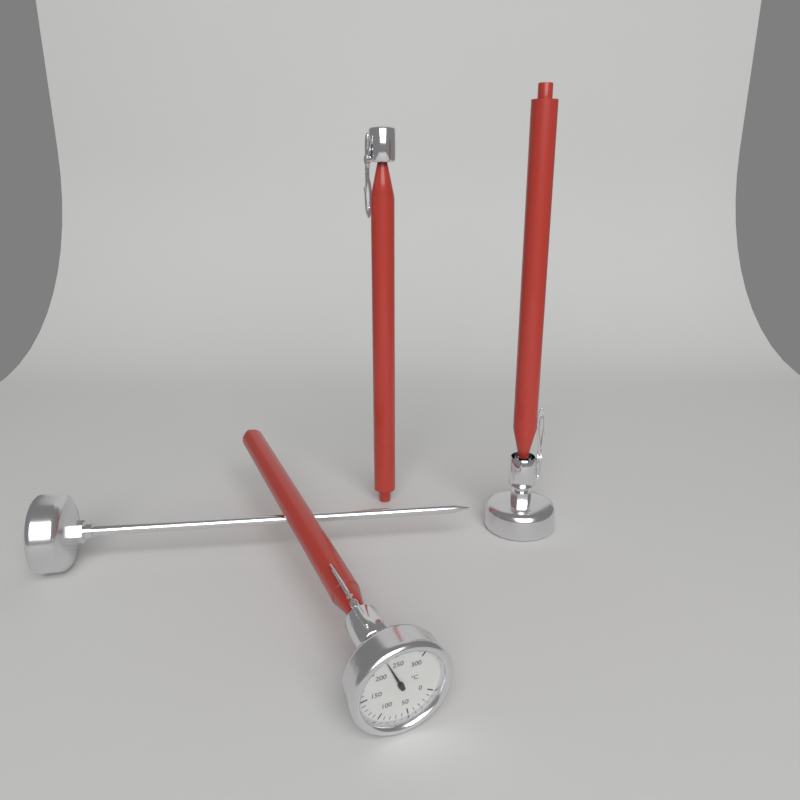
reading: 230 °C
